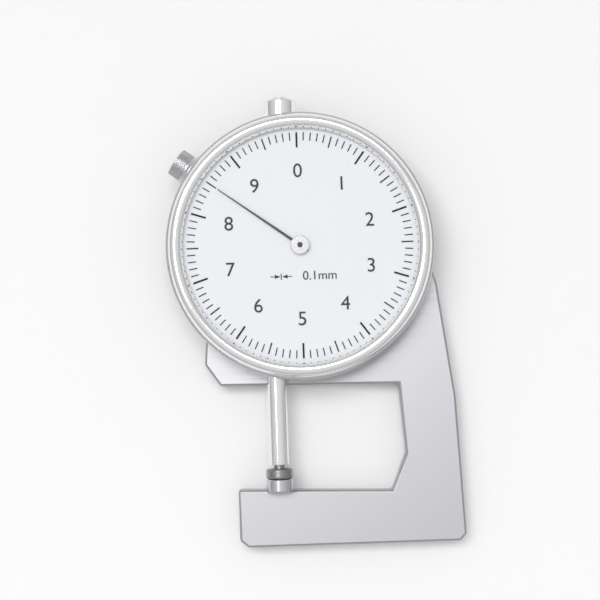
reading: 8.5 mm
